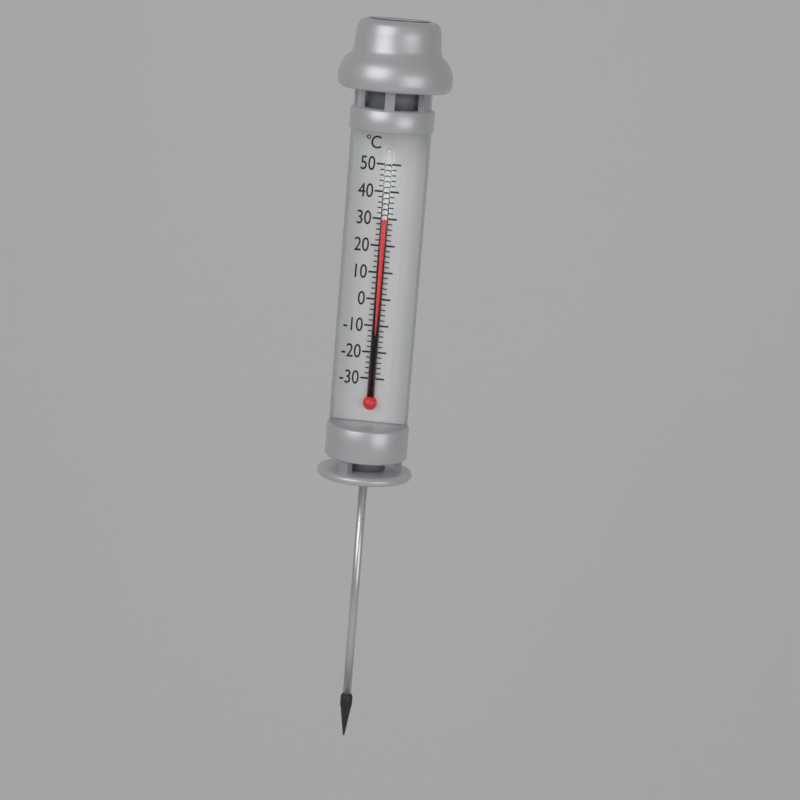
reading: 30 °C
